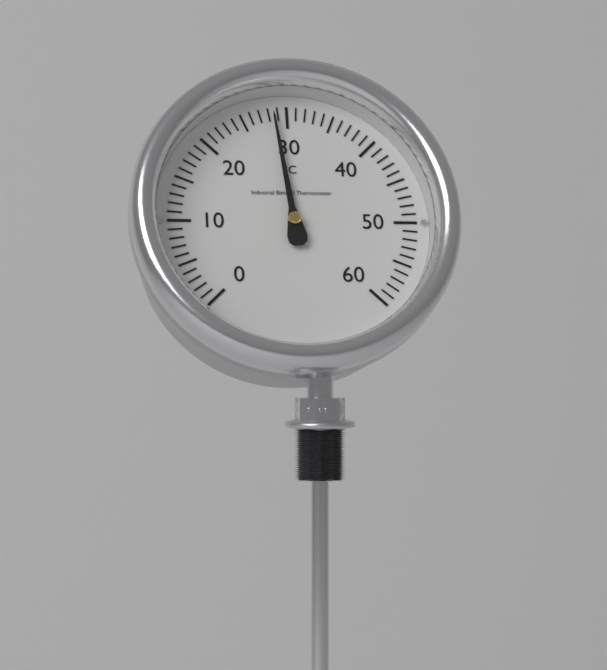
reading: 28.5 °C
